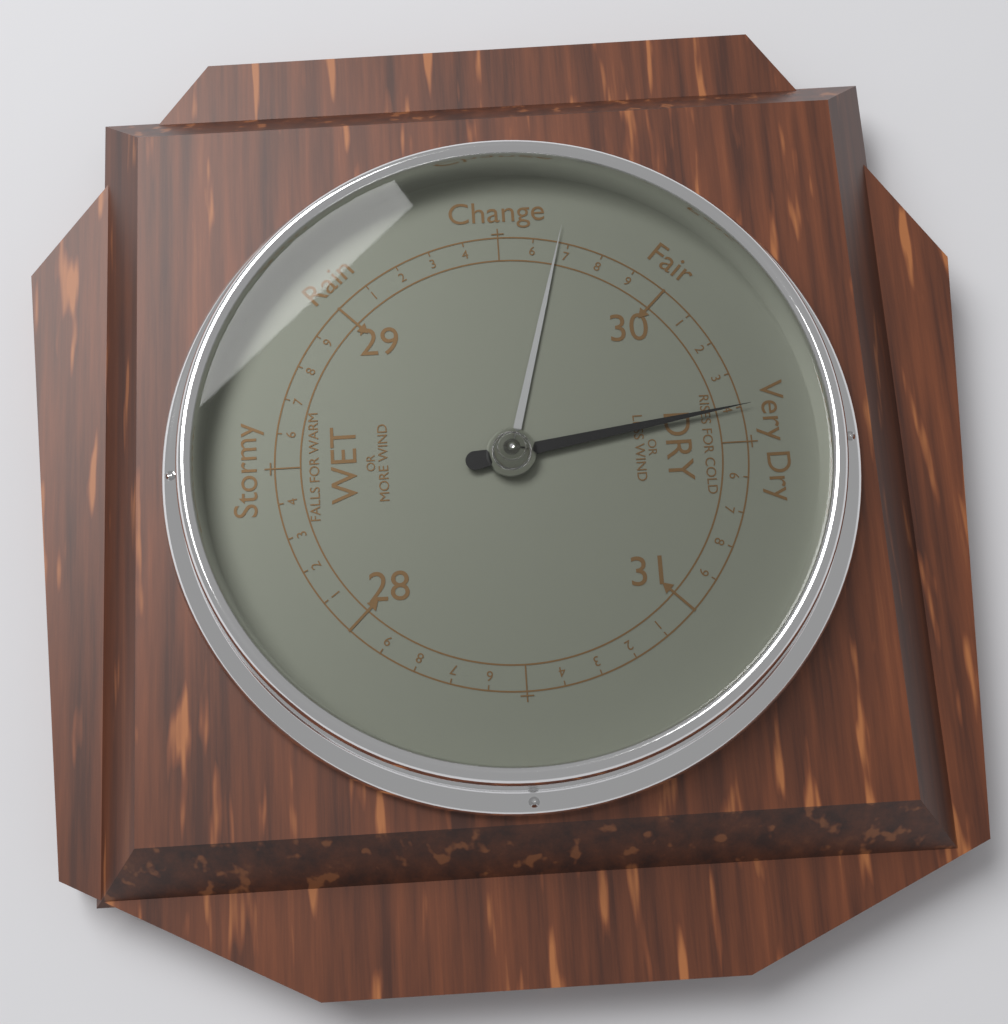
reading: 30.4 inHg
